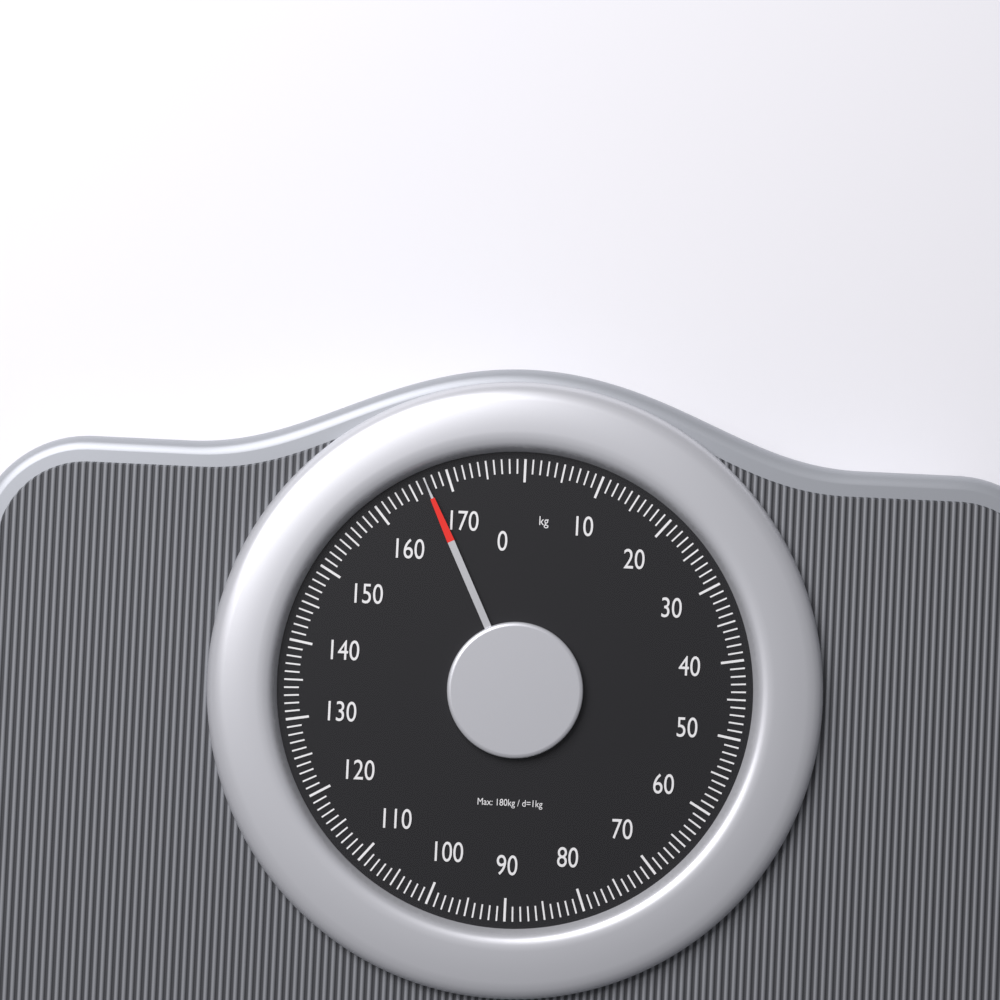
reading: 167 kg
